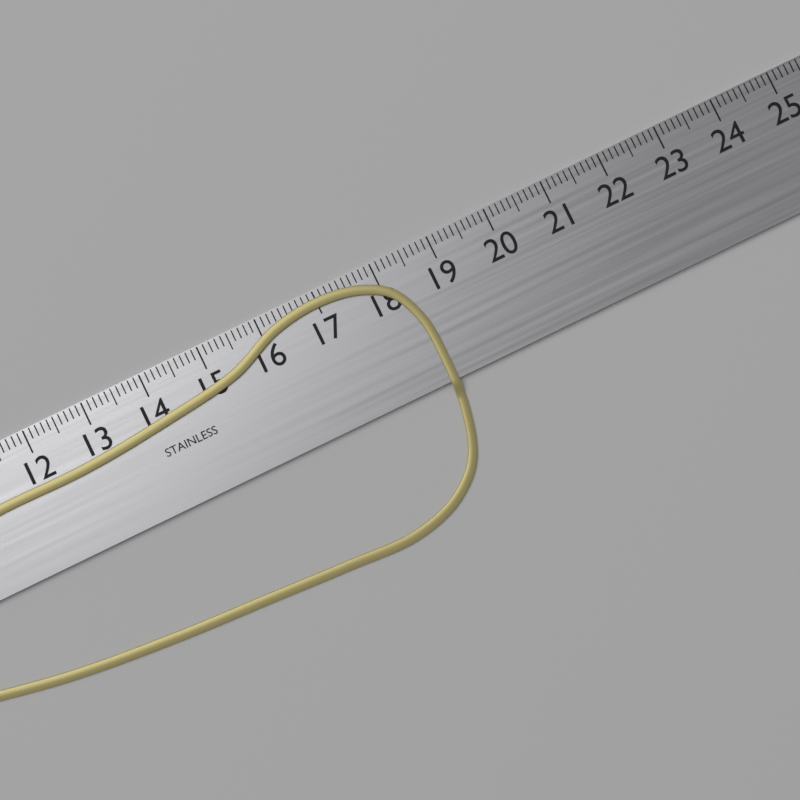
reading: 18.5 cm
